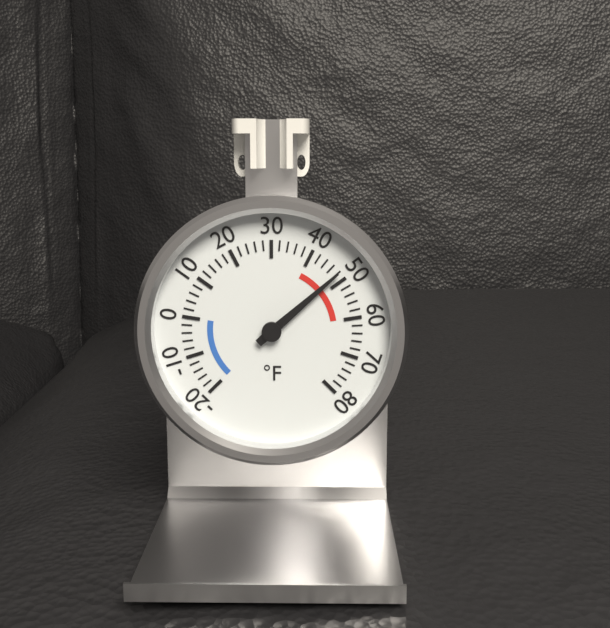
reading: 48 °F
